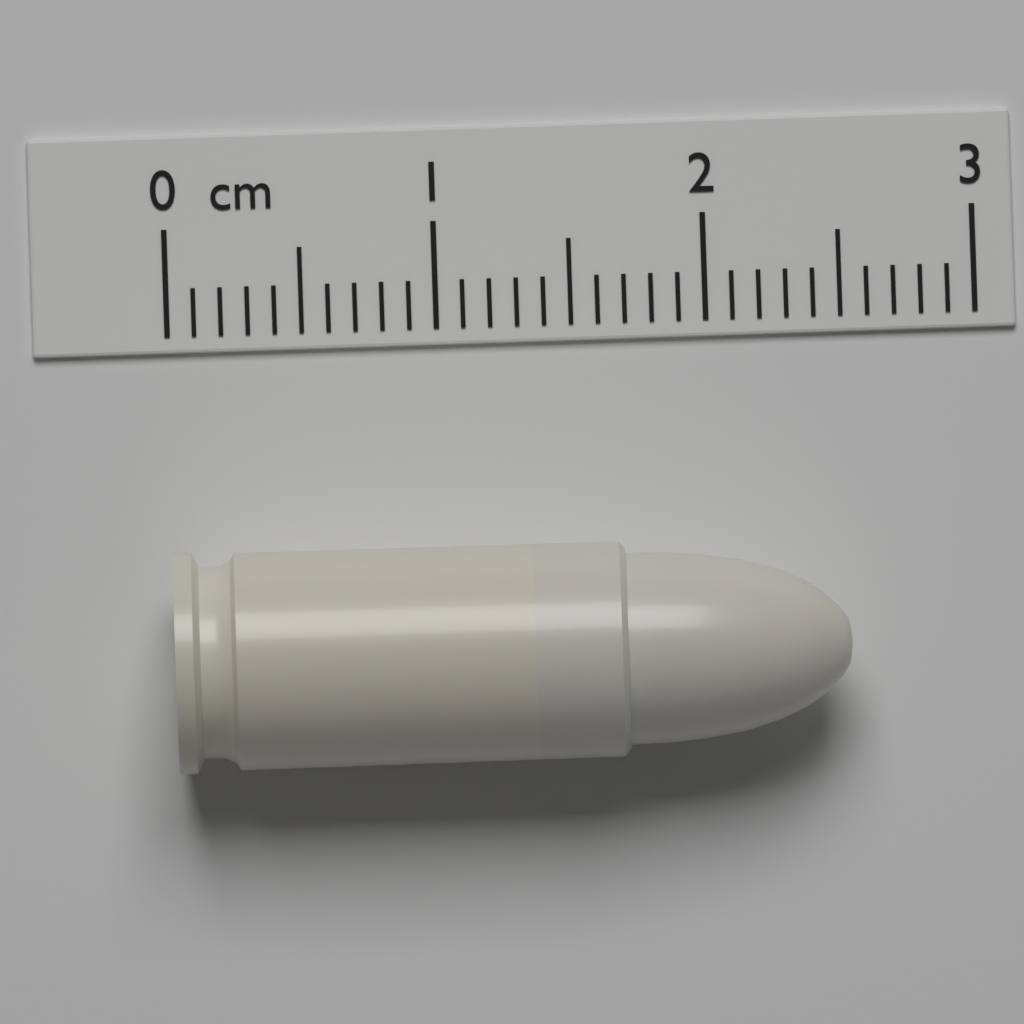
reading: 2.5 cm
